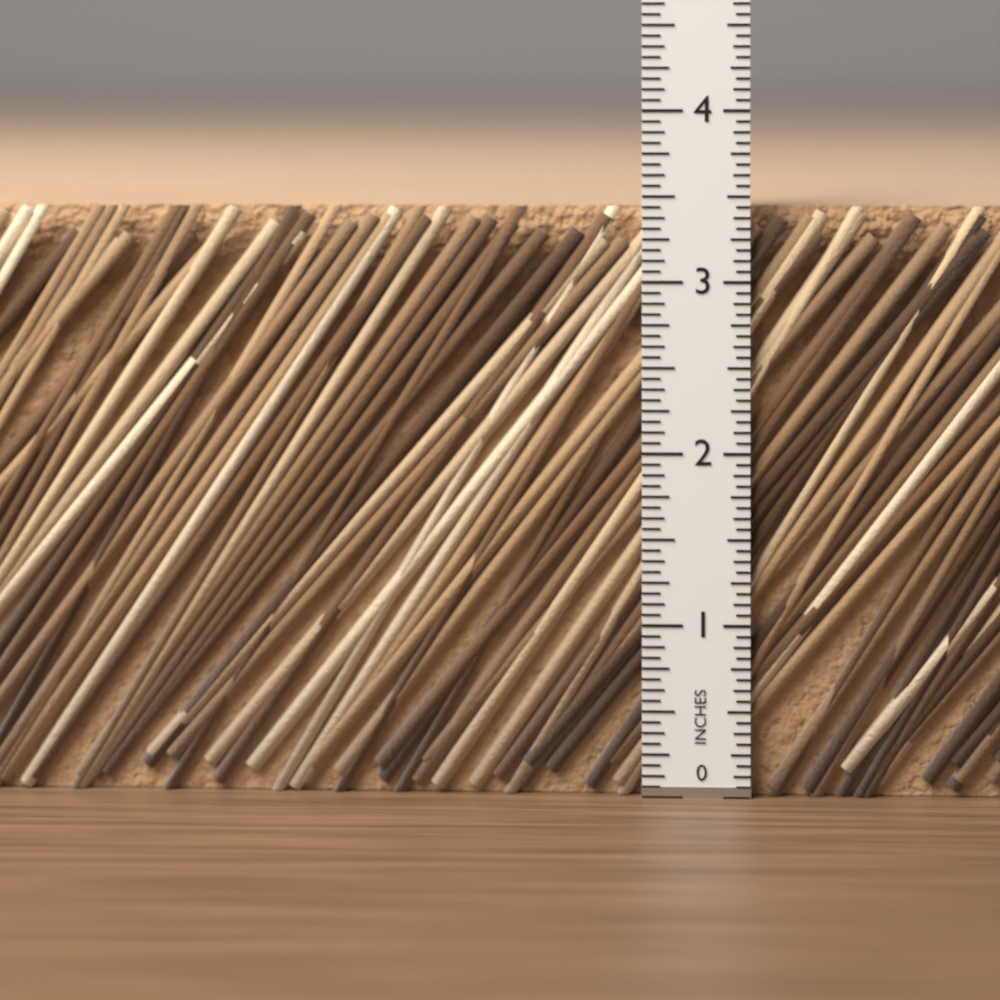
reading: 3.4375 in
